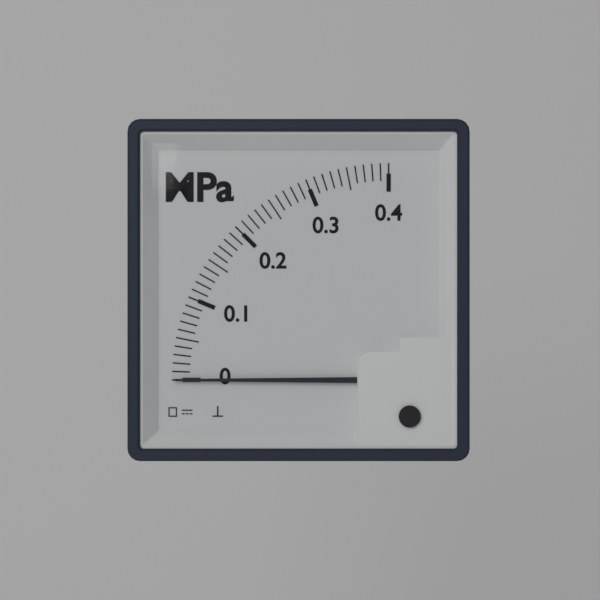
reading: 0.00 MPa
